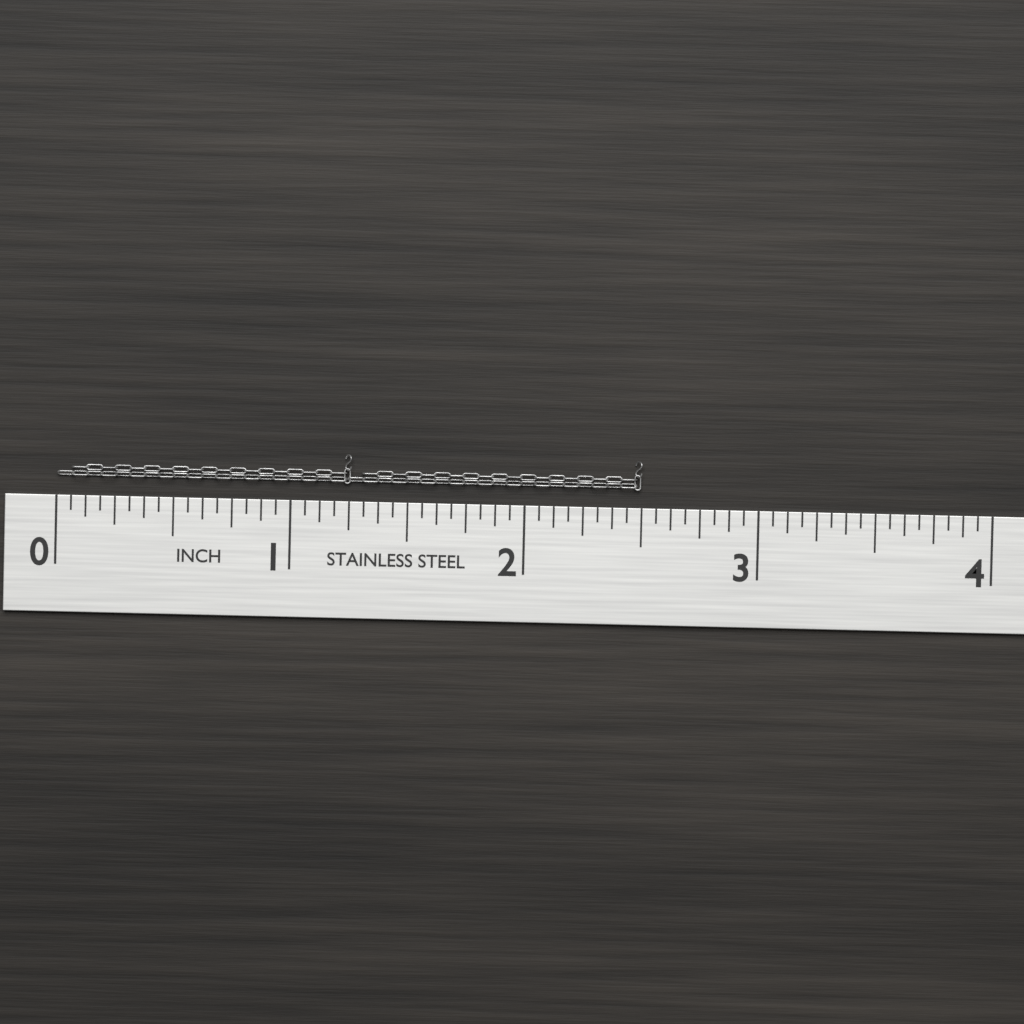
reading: 2.5000 in
